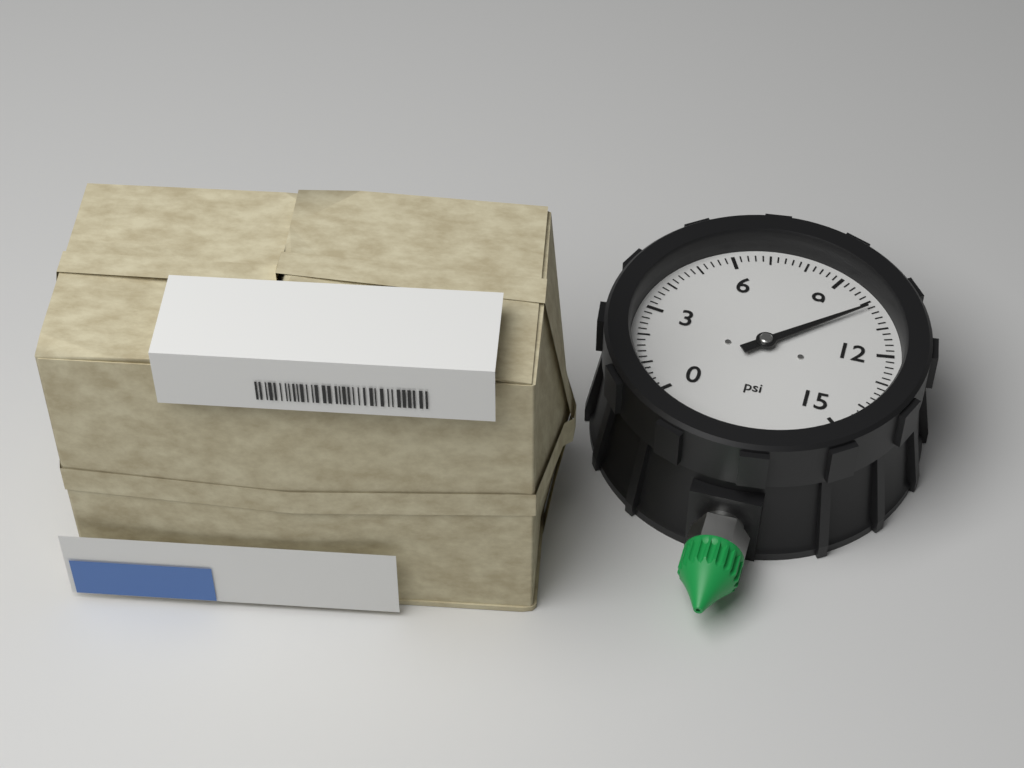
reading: 10.2 psi
